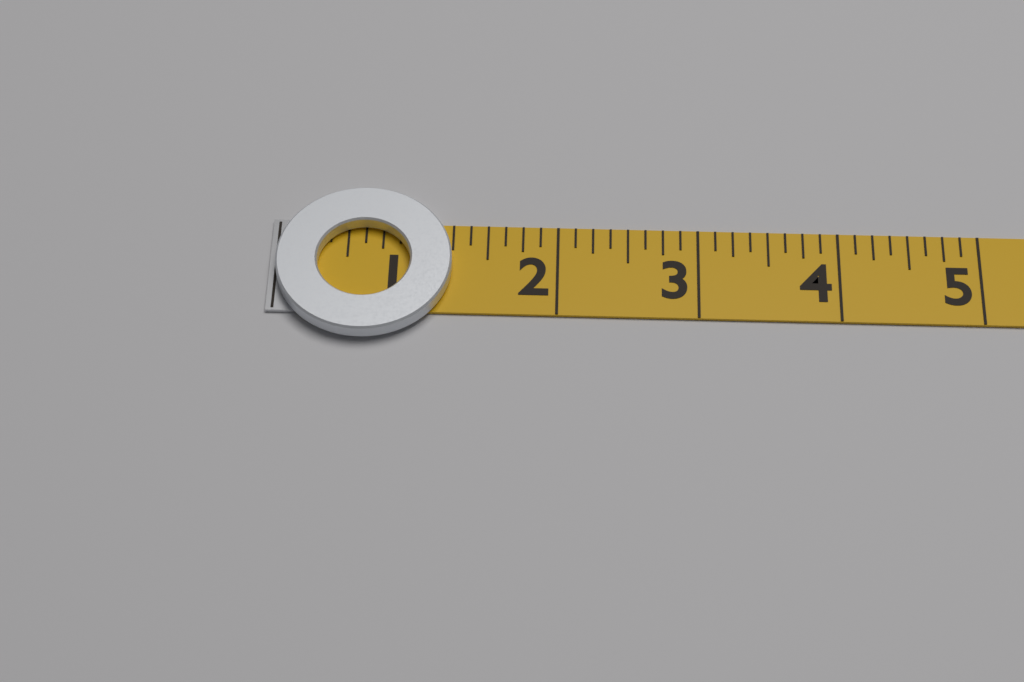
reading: 1.250 (no unit)
